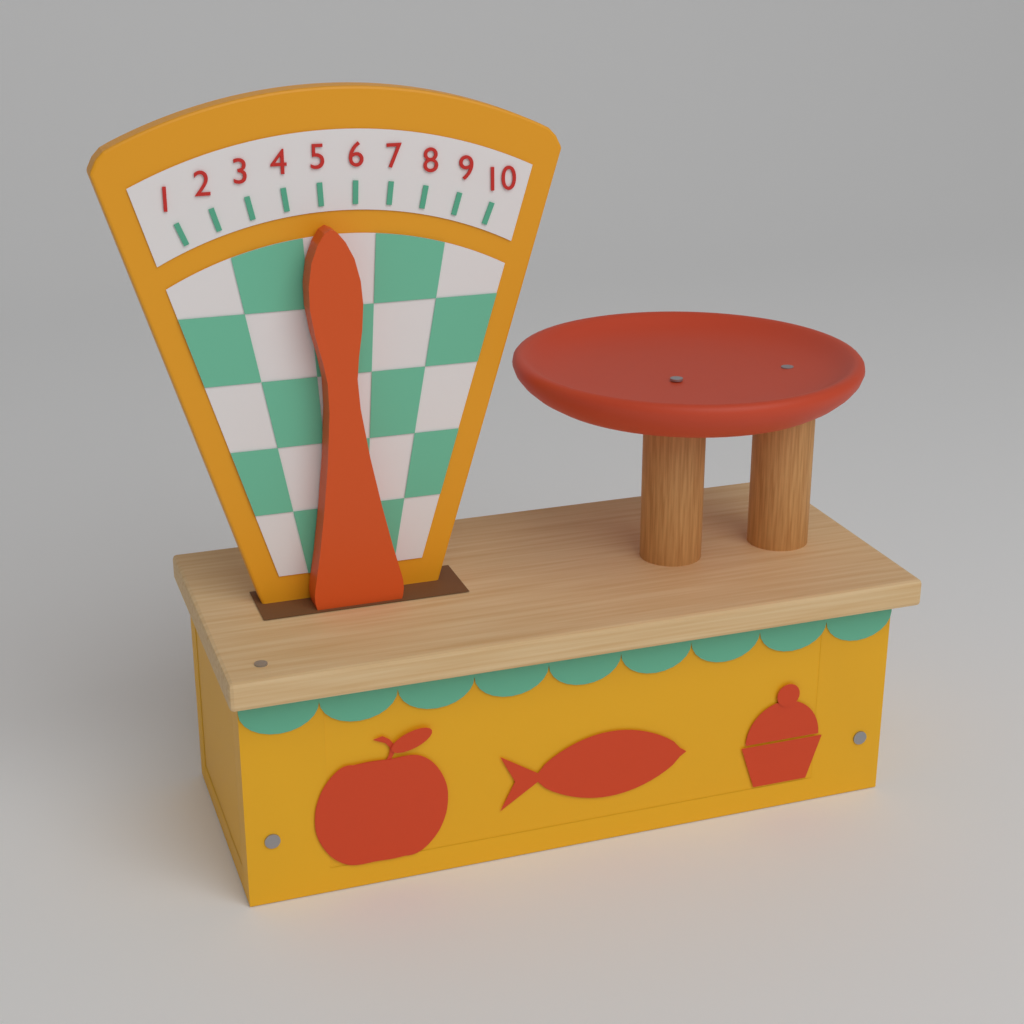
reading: 5 (no unit)
